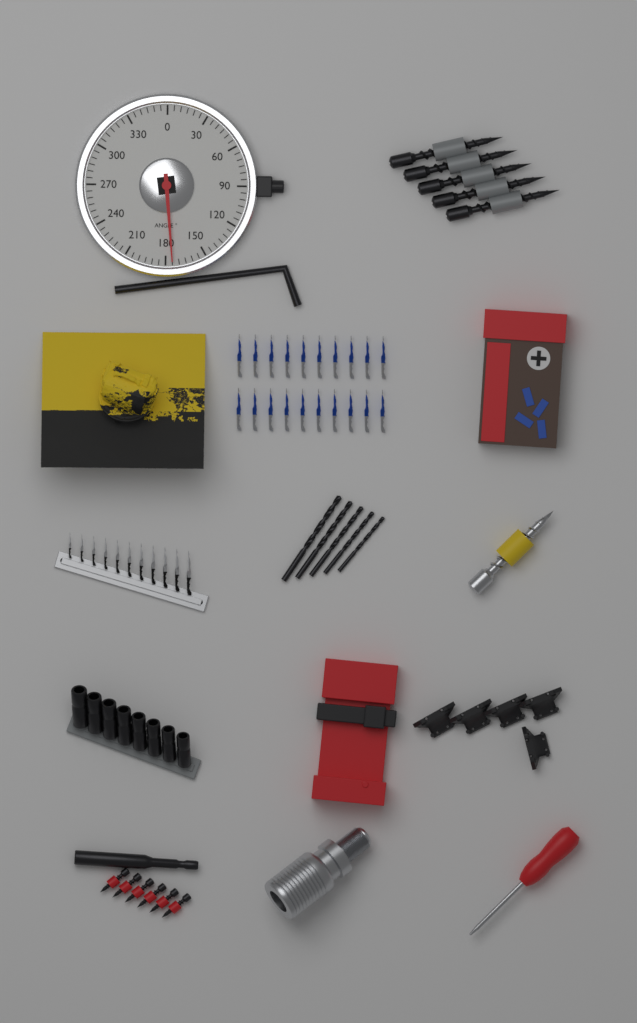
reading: 175 °
